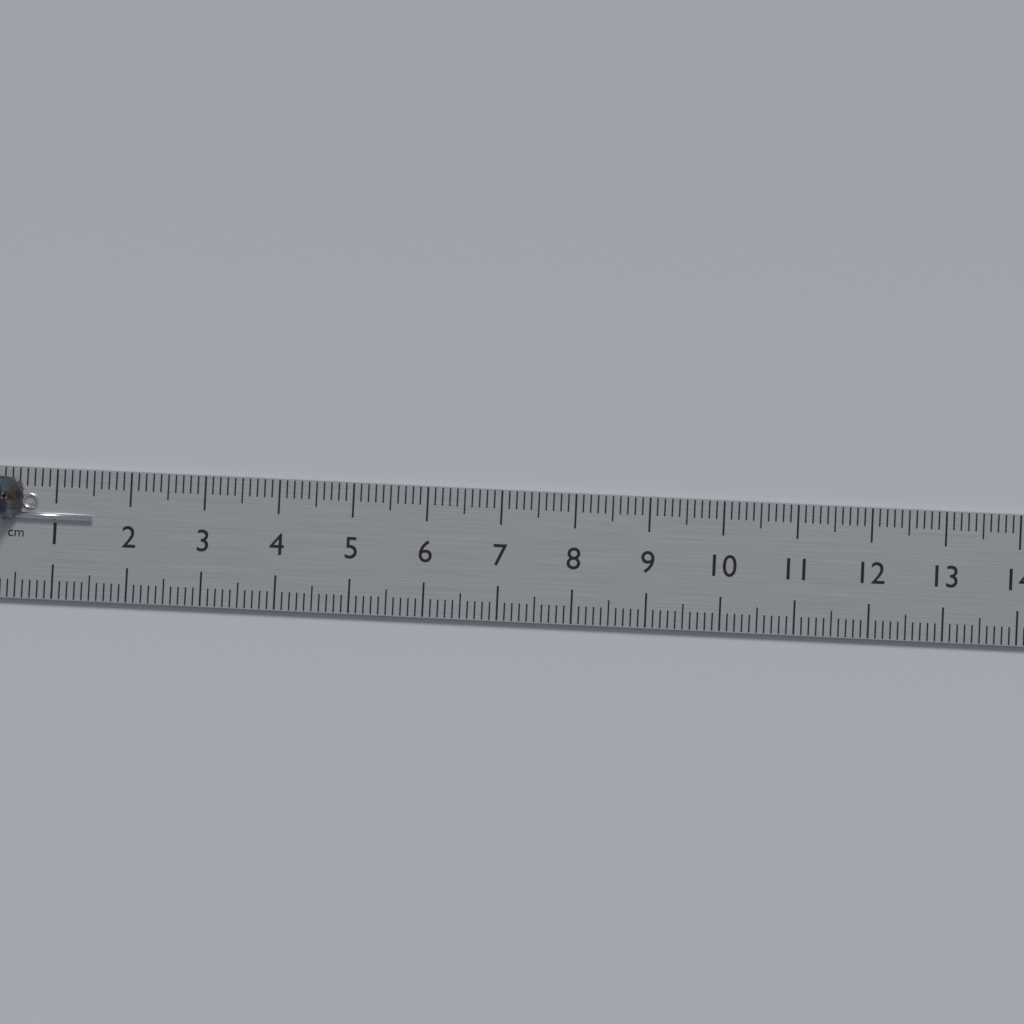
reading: 1.5 cm
